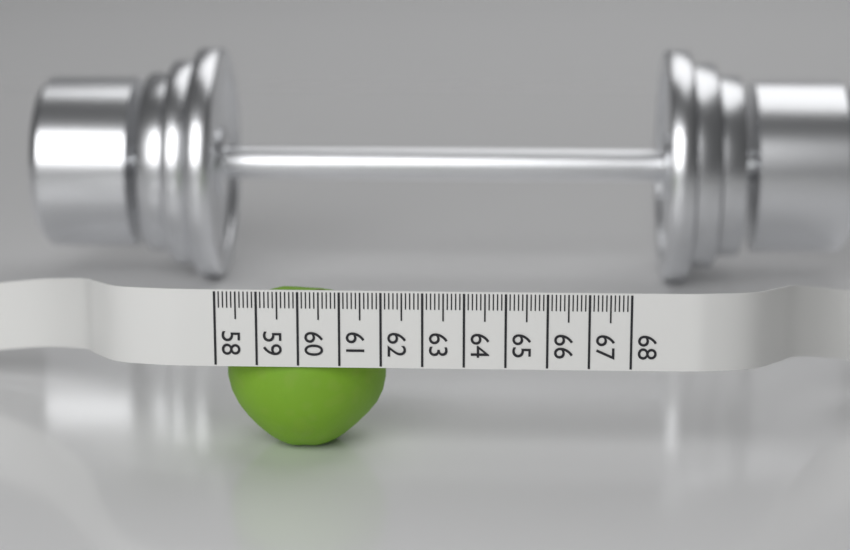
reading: 62.0 (no unit)
